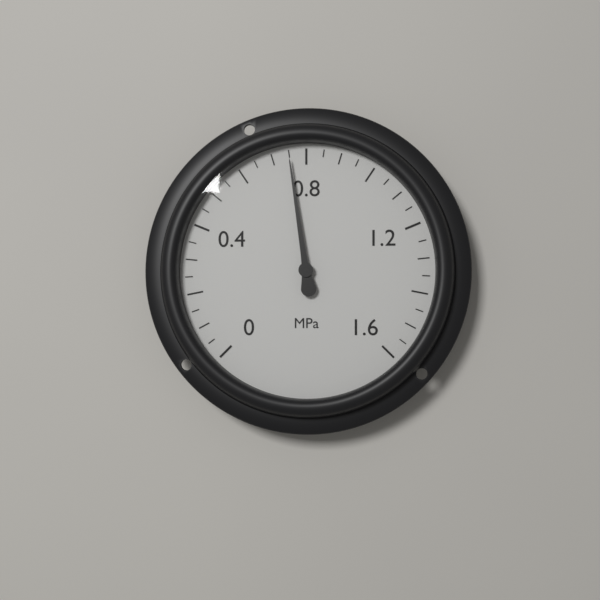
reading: 0.75 MPa
